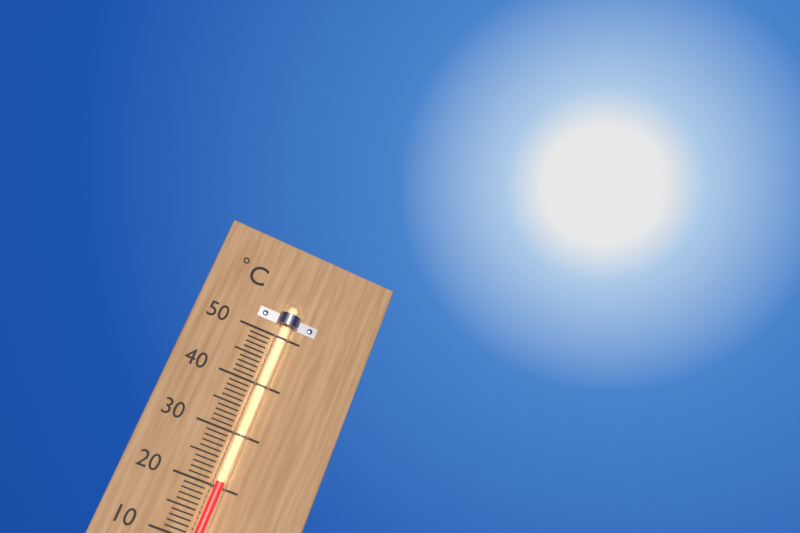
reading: 21 °C
